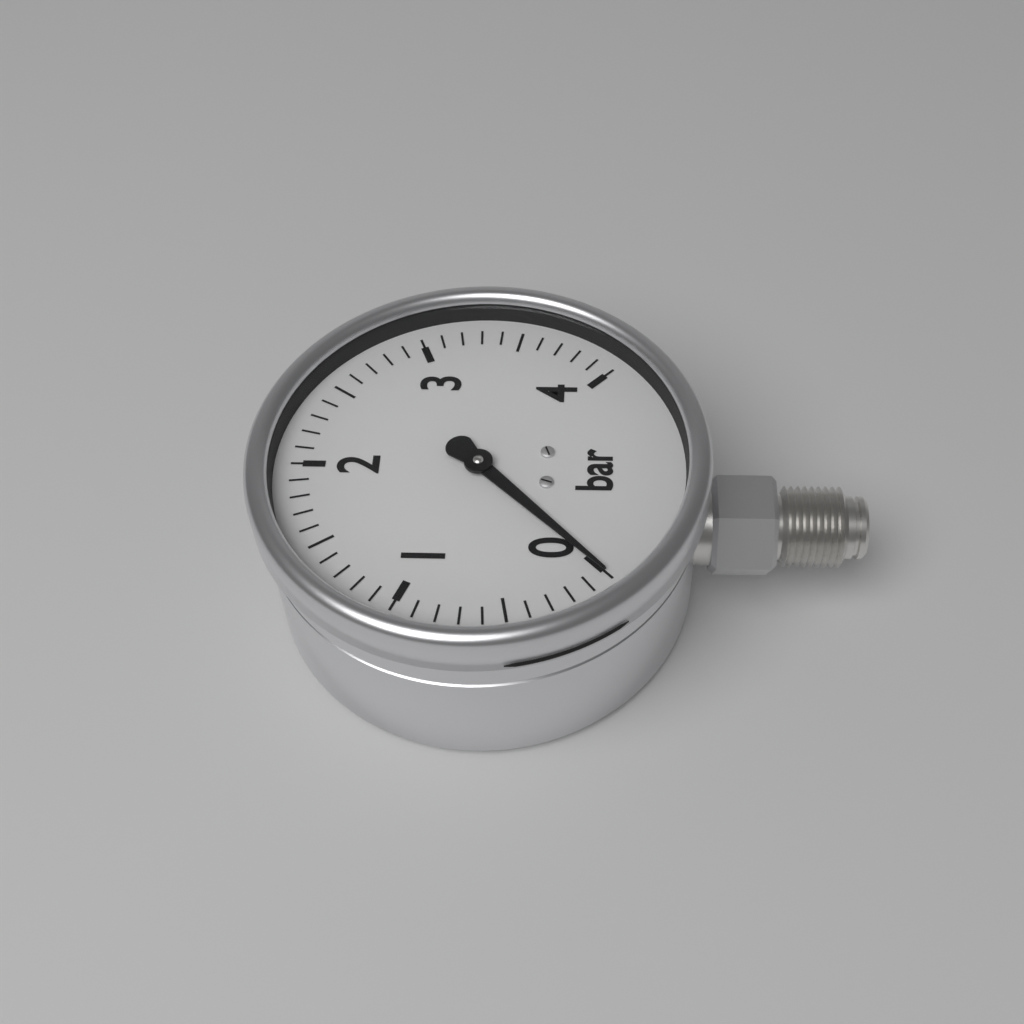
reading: 0.0 bar
